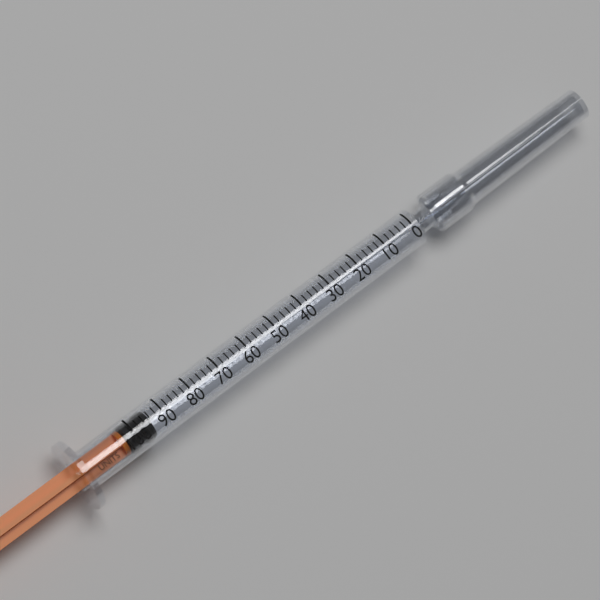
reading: 94 units
